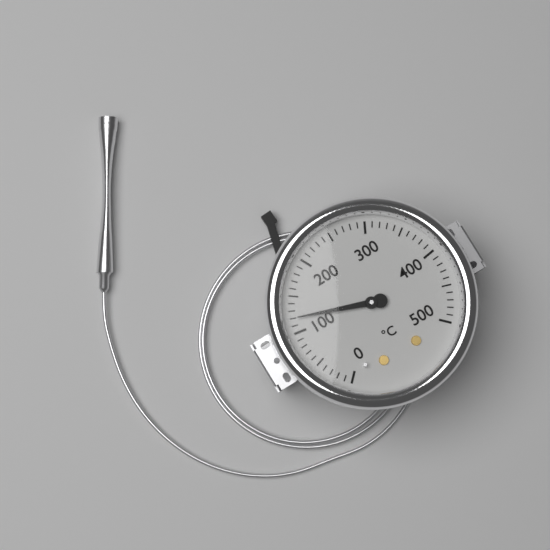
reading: 120 °C
